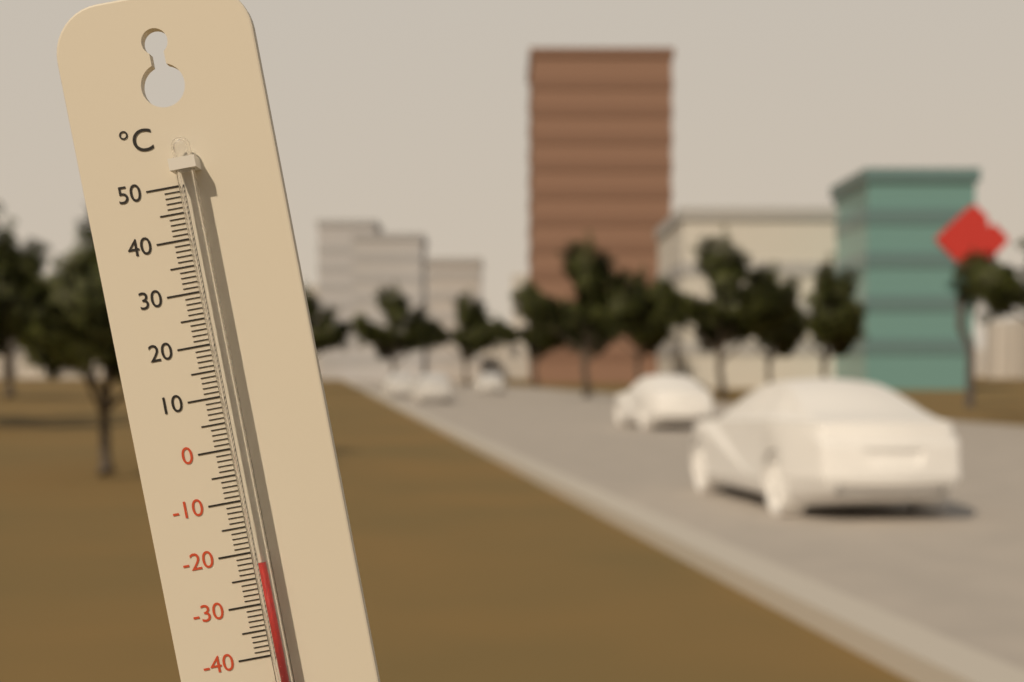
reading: -22 °C
